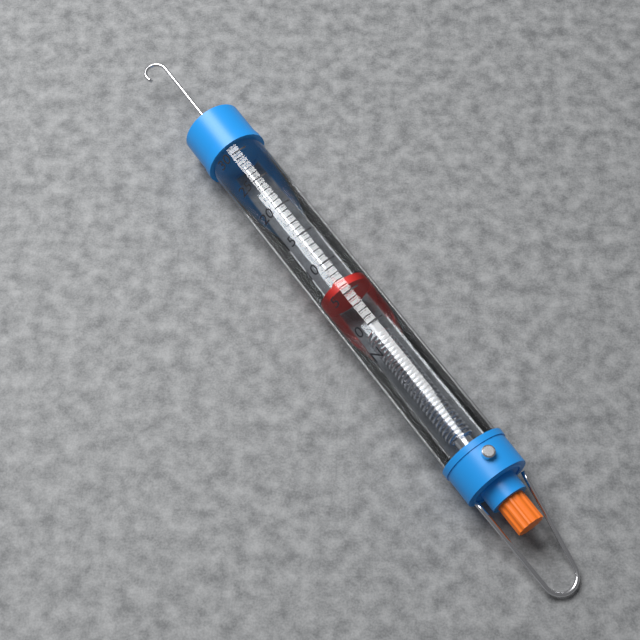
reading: 6 N
